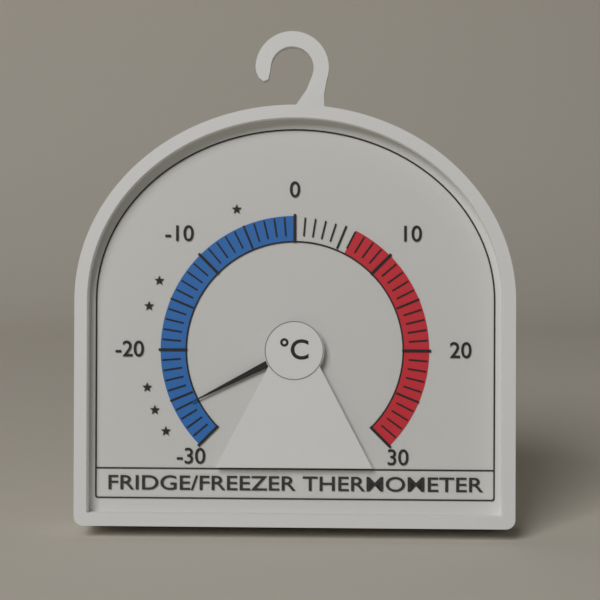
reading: -26 °C
